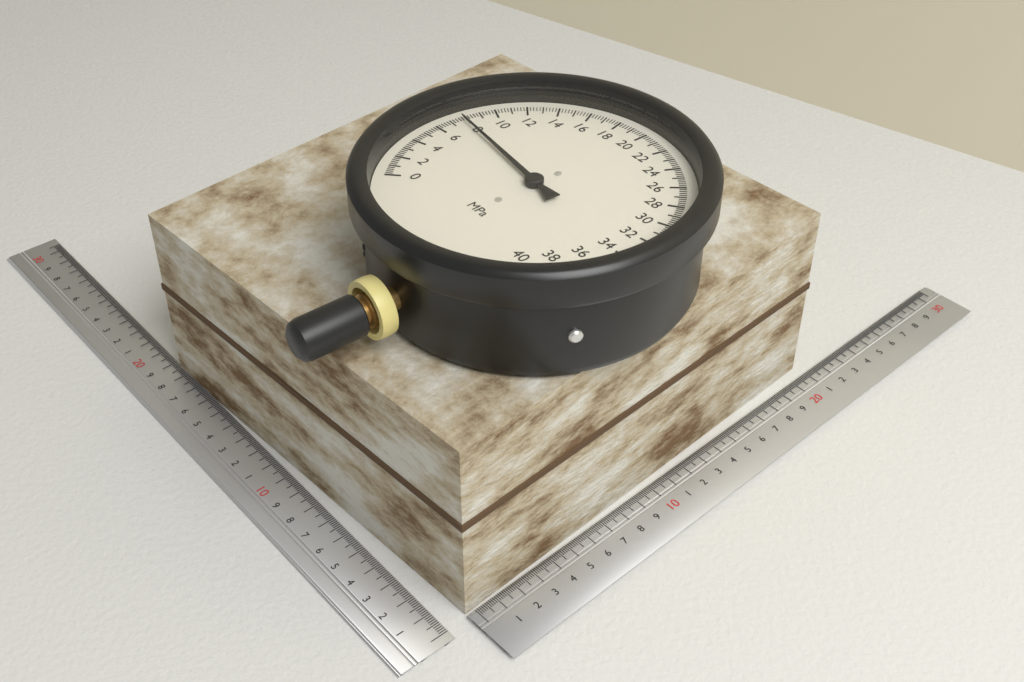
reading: 7.8 MPa
